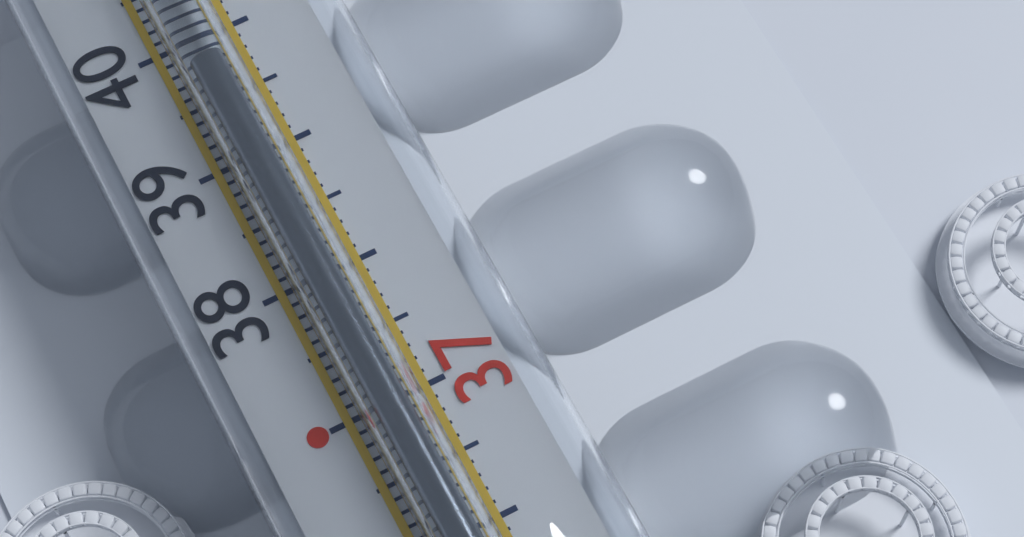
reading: 39.7 °C
